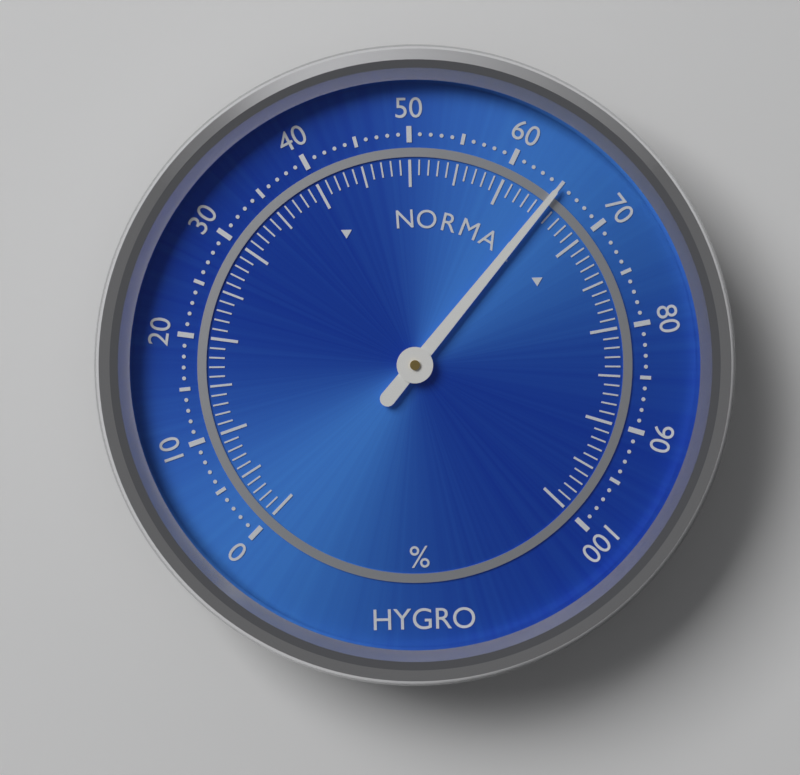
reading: 65 %
